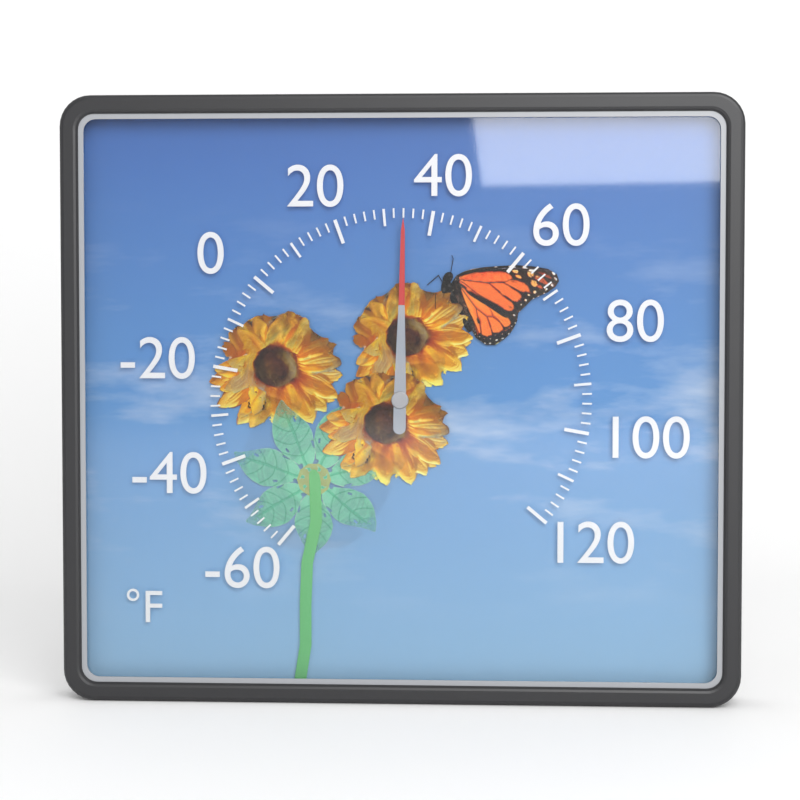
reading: 34 °F
